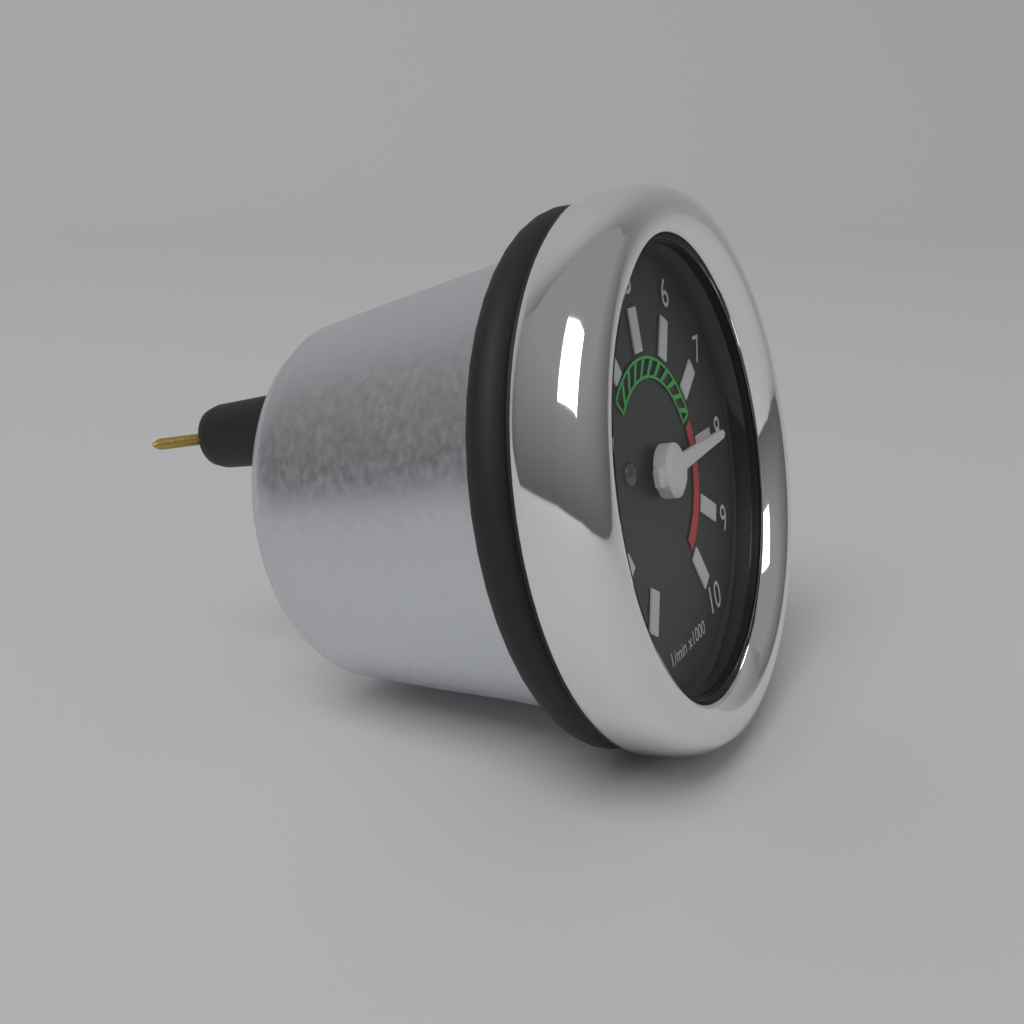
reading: 8000 1/min
